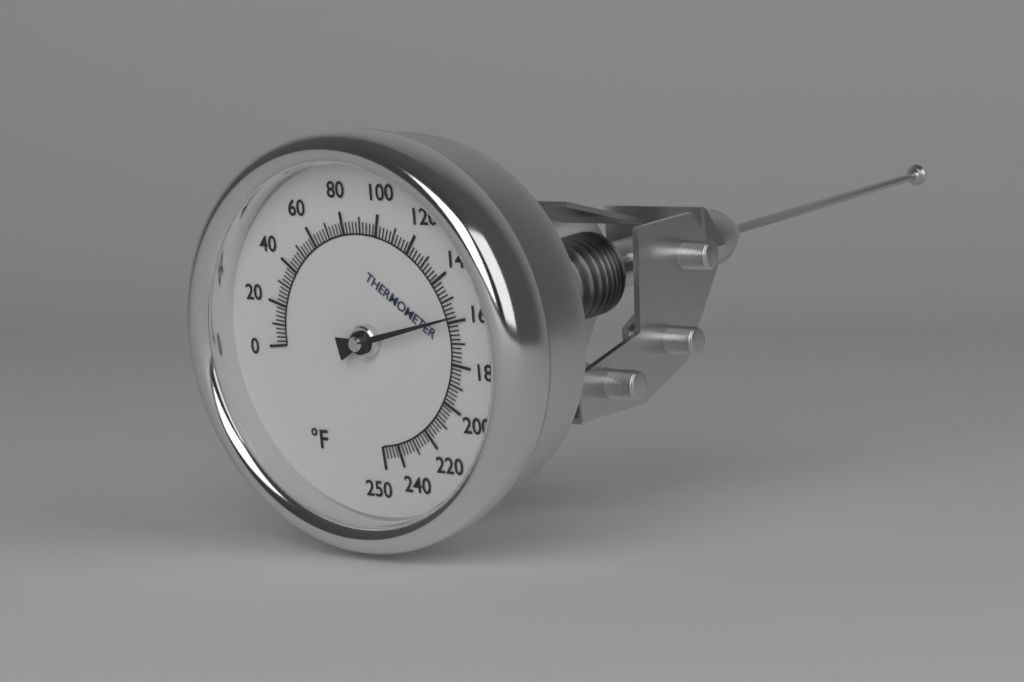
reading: 158 °F
